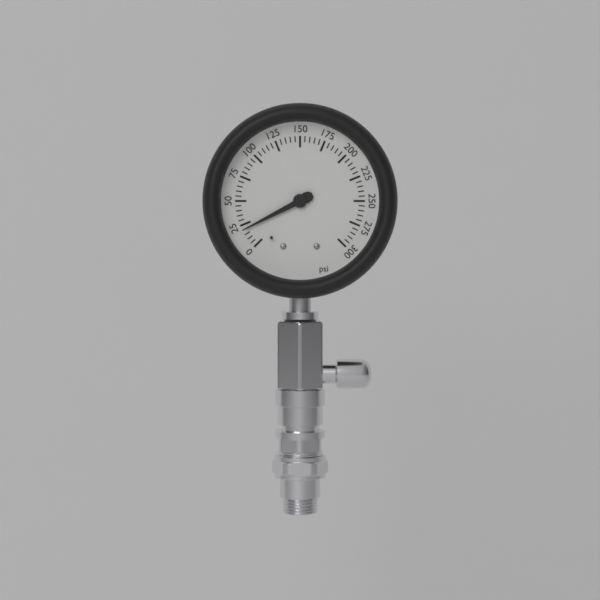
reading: 20 psi
